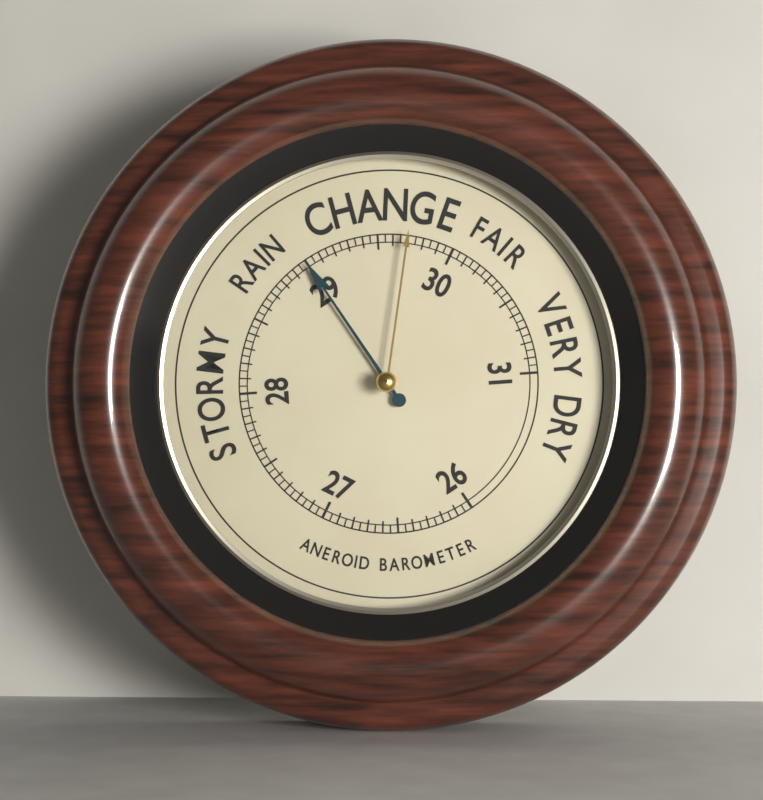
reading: 29.00 (no unit)
